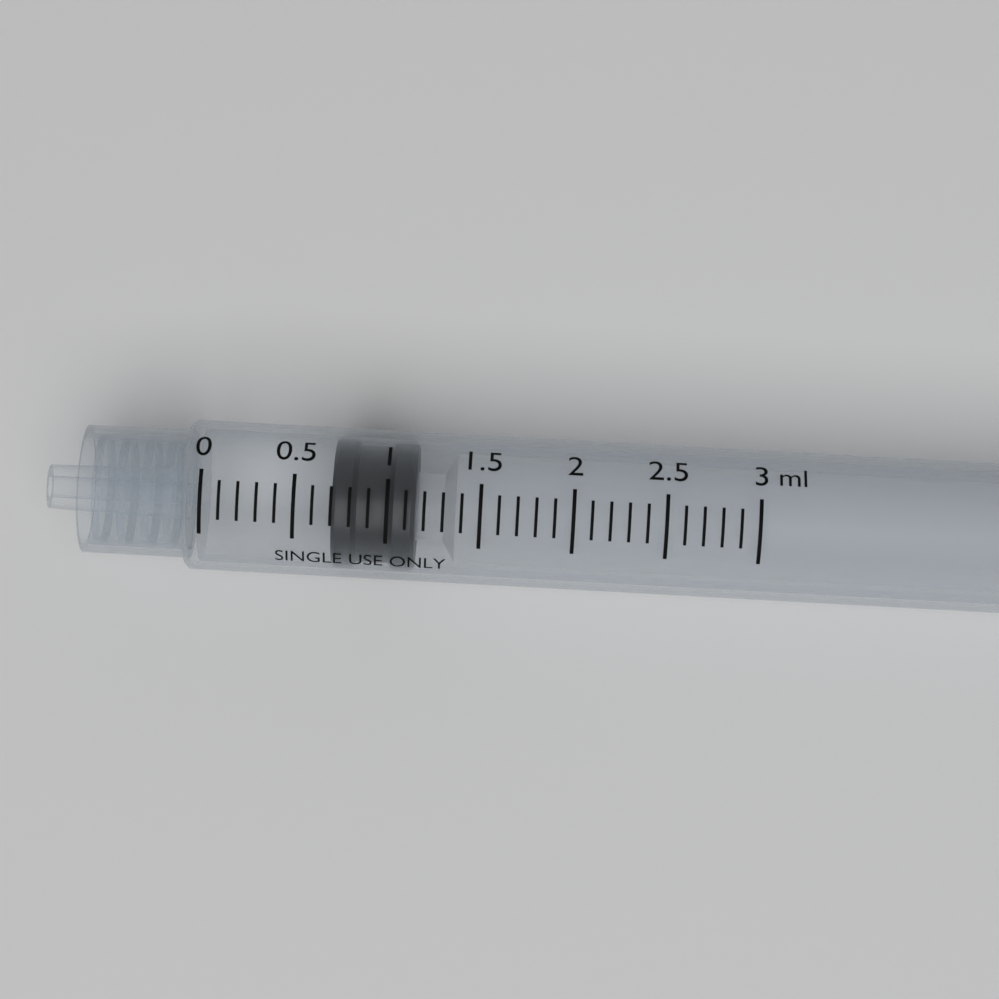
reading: 0.7 ml
